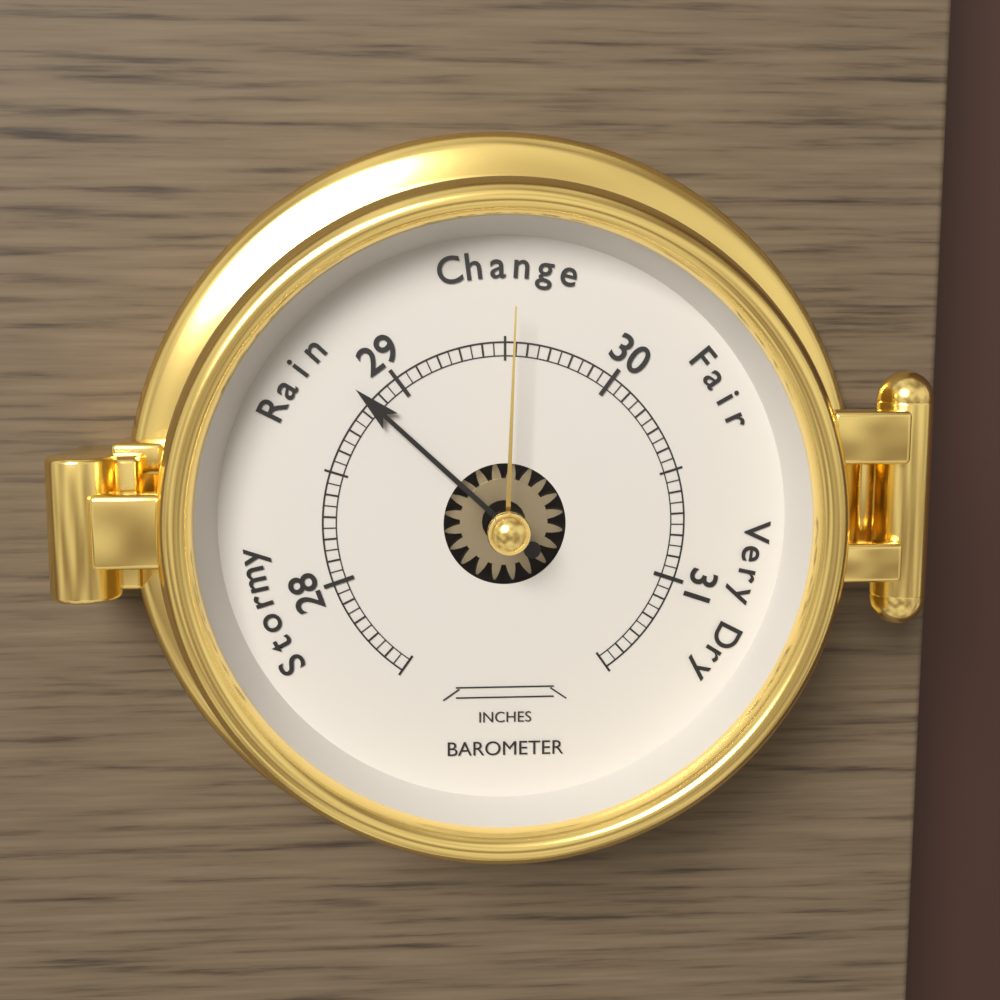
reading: 28.85 inches
